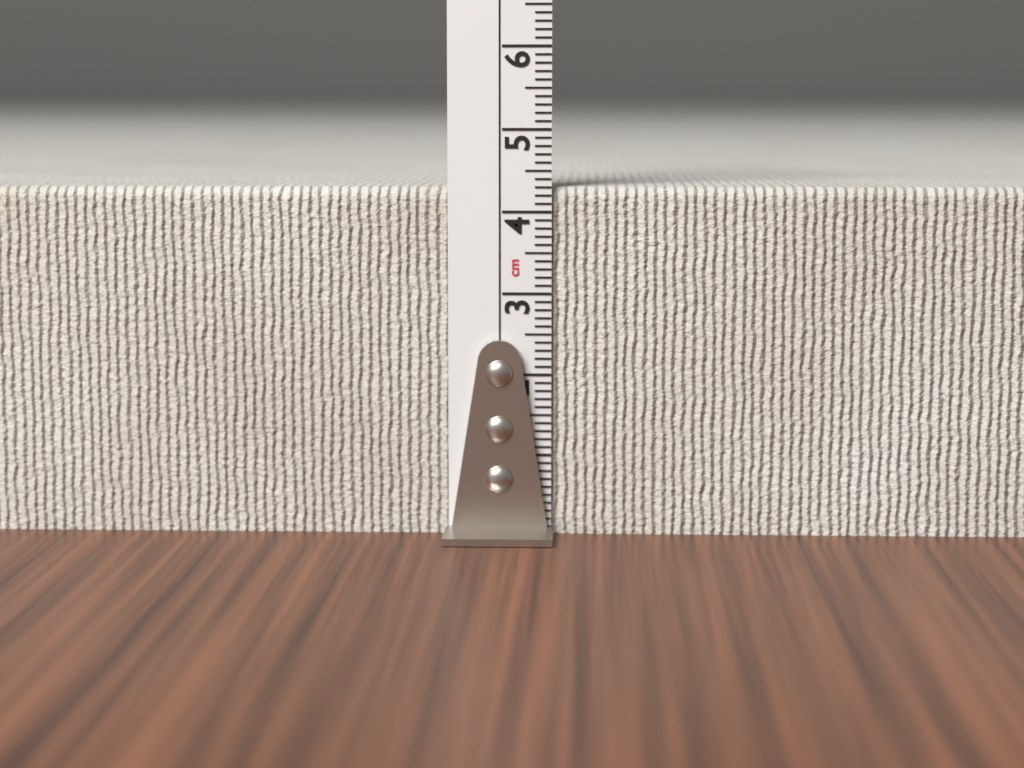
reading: 4.3 cm
